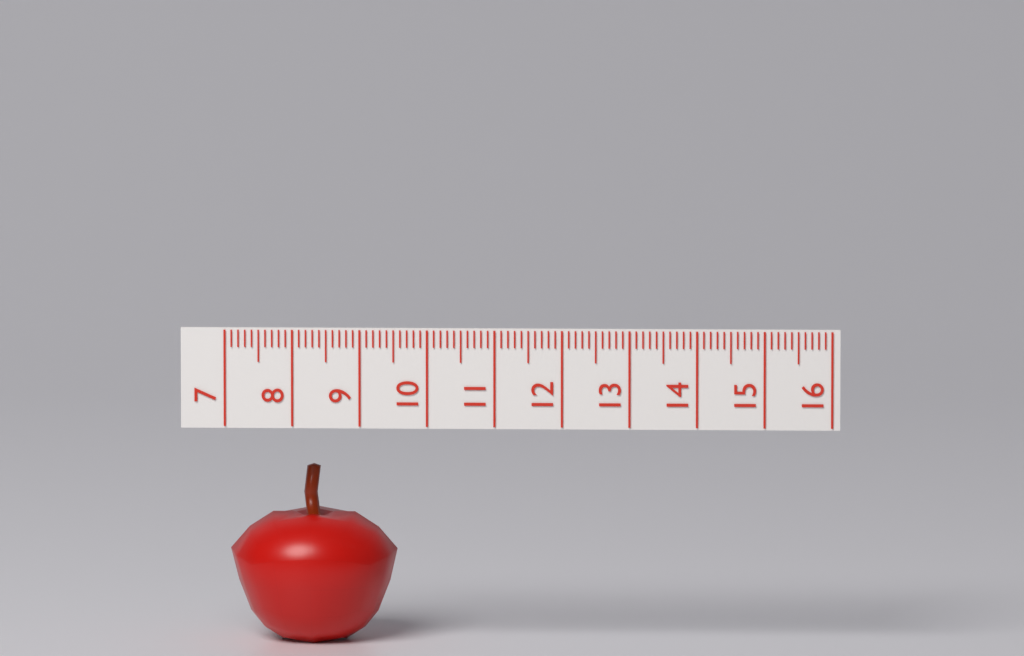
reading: 9.5 (no unit)
